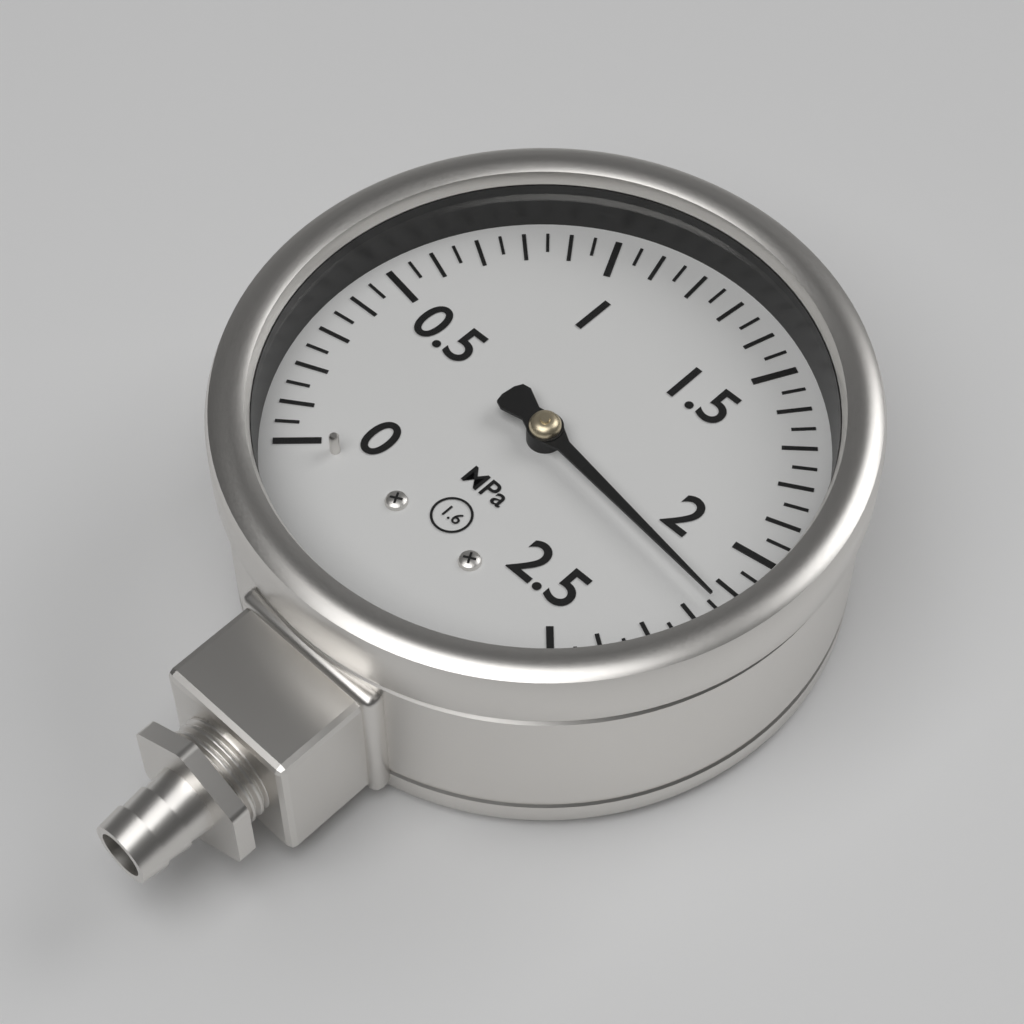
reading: 2.15 MPa
